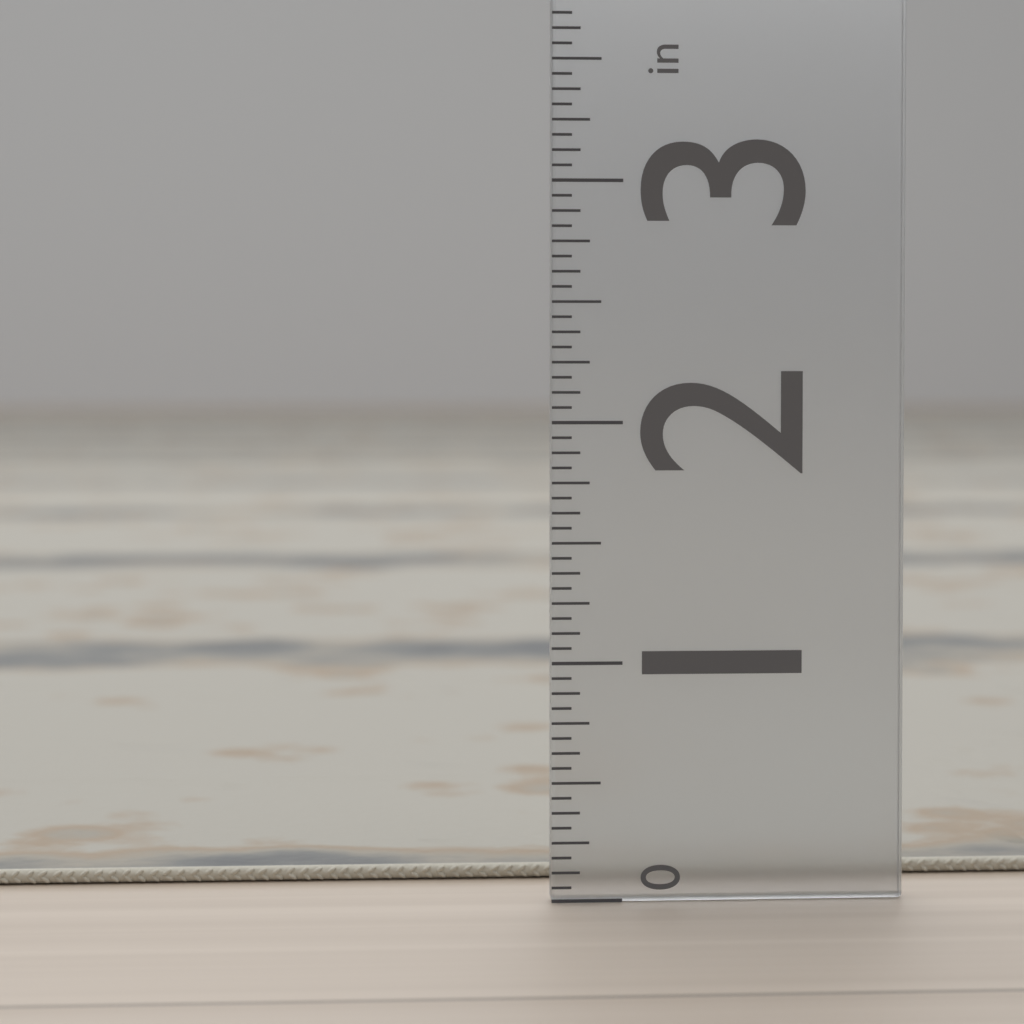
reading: 0.0625 in
